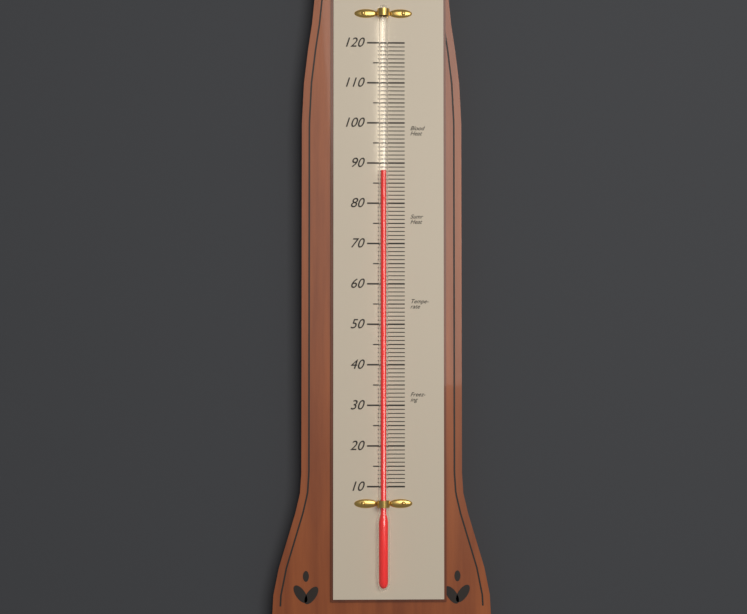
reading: 88 (no unit)
